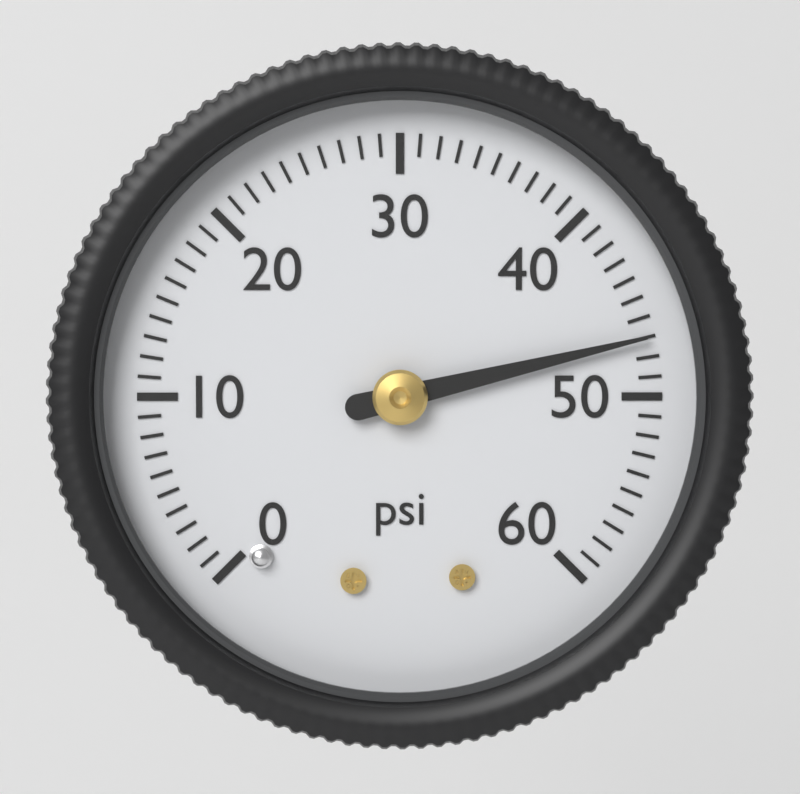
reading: 47 psi
